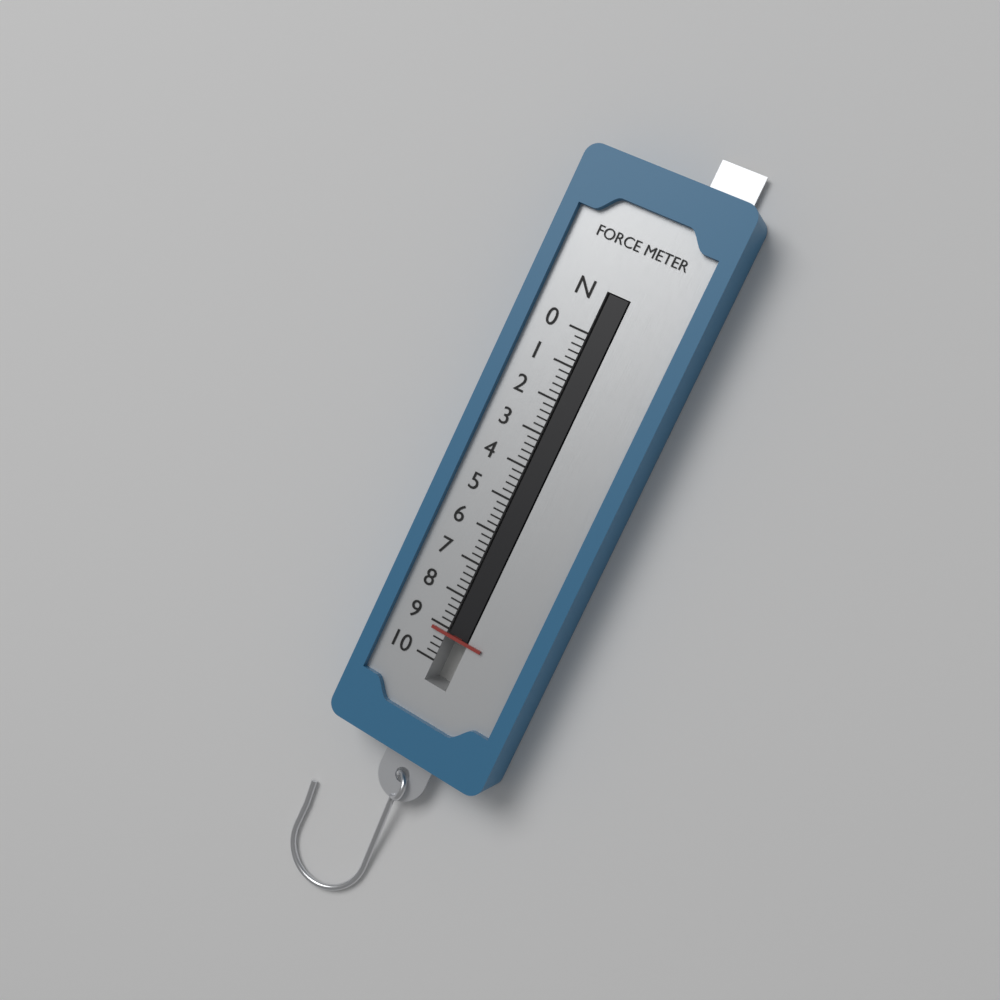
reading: 9.2 N
